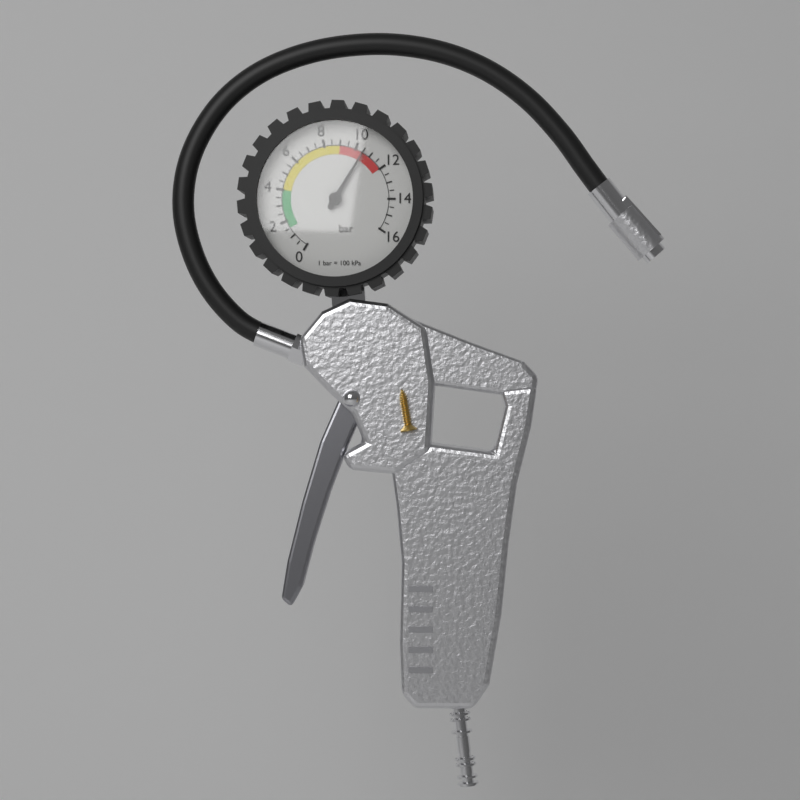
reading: 10.5 bar
